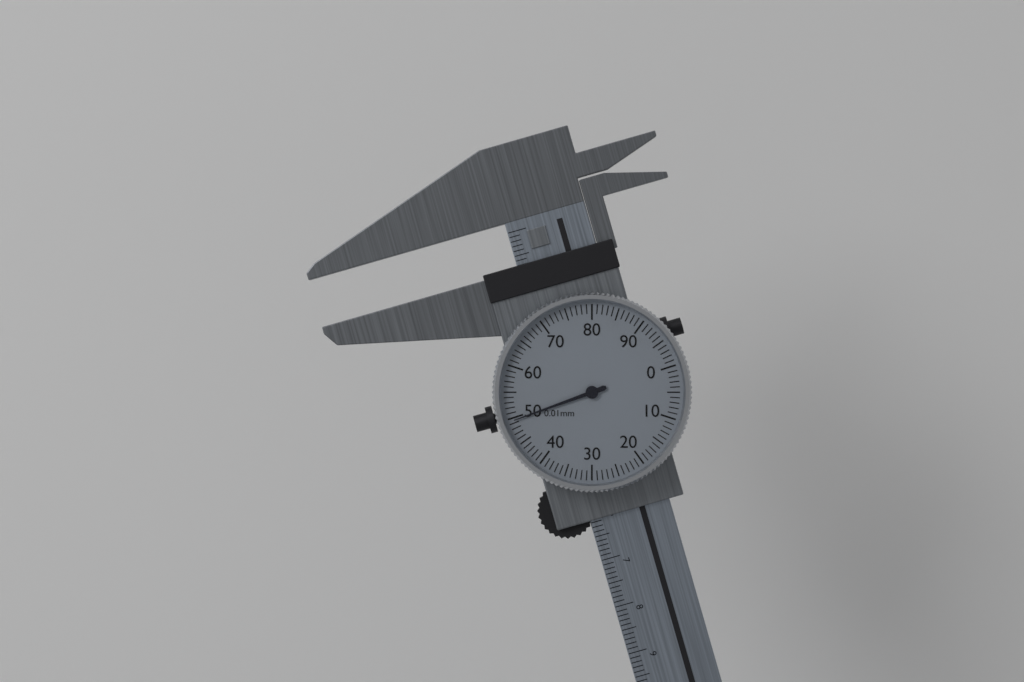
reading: 0.495 mm
